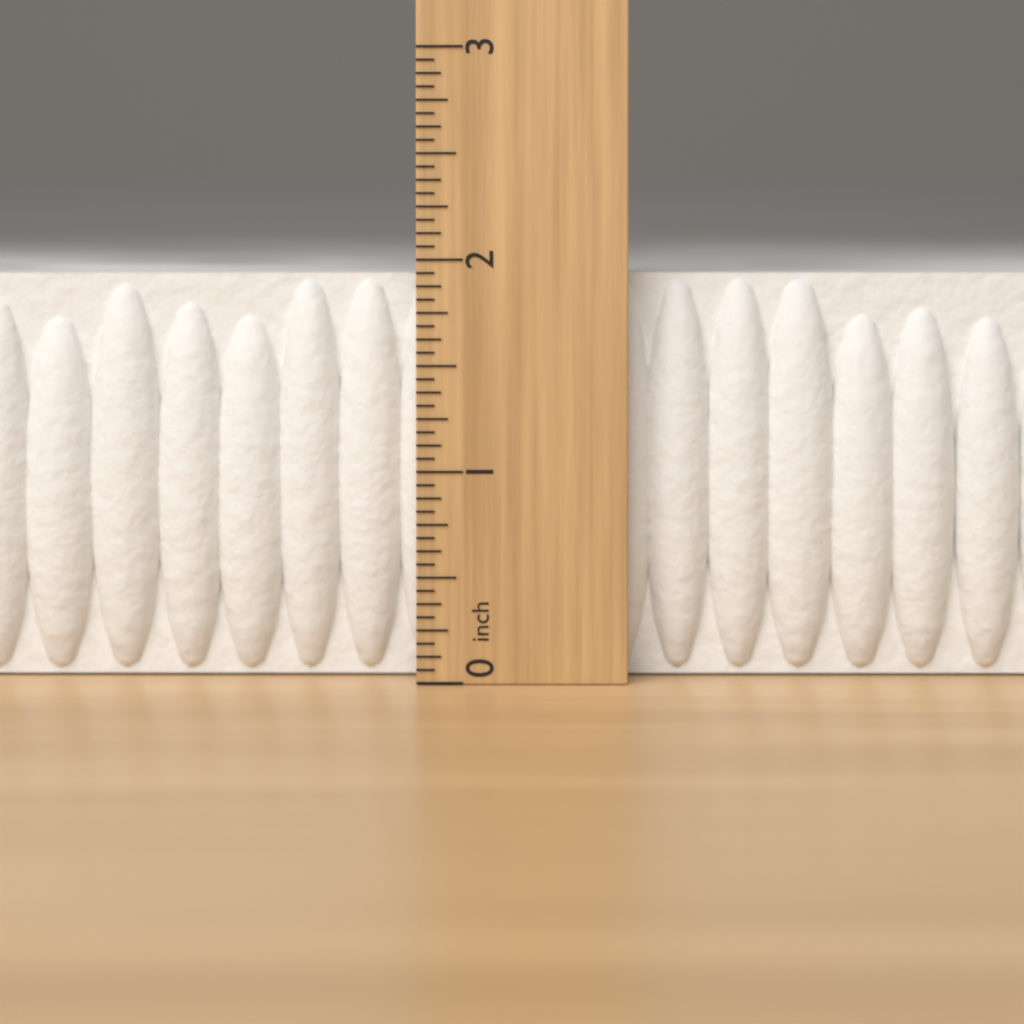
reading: 1.9375 inch
